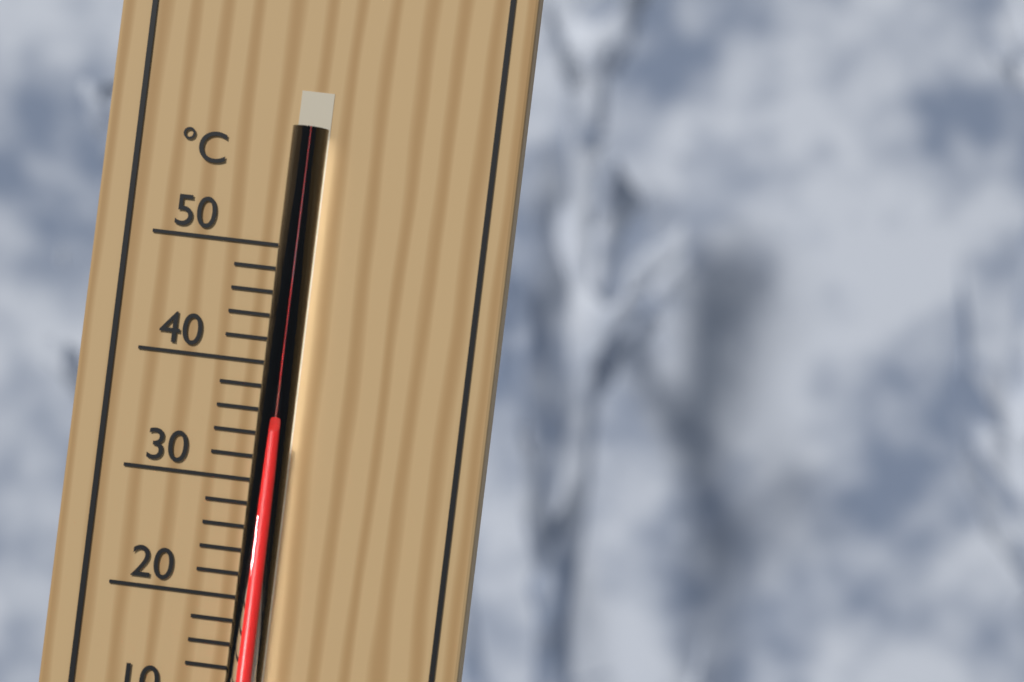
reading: 34 °C
